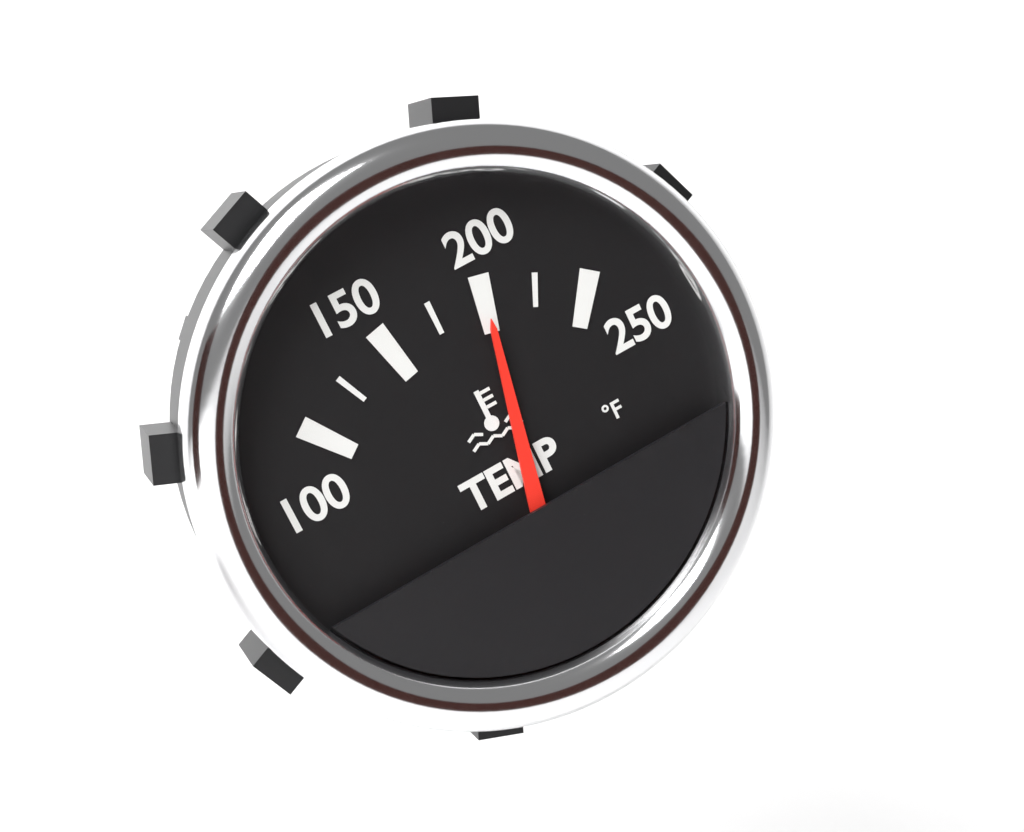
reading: 200 °F
